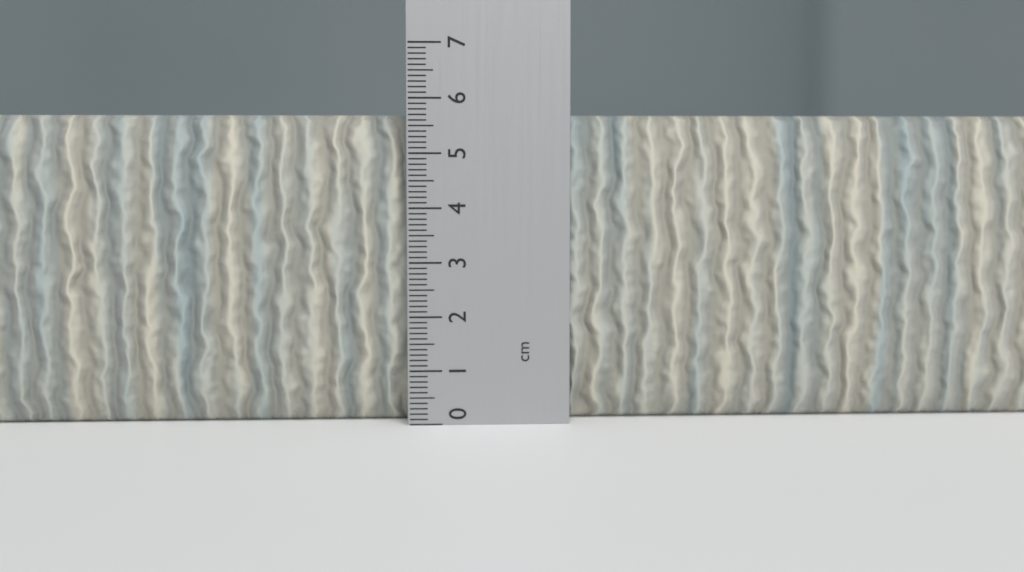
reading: 5.7 cm
